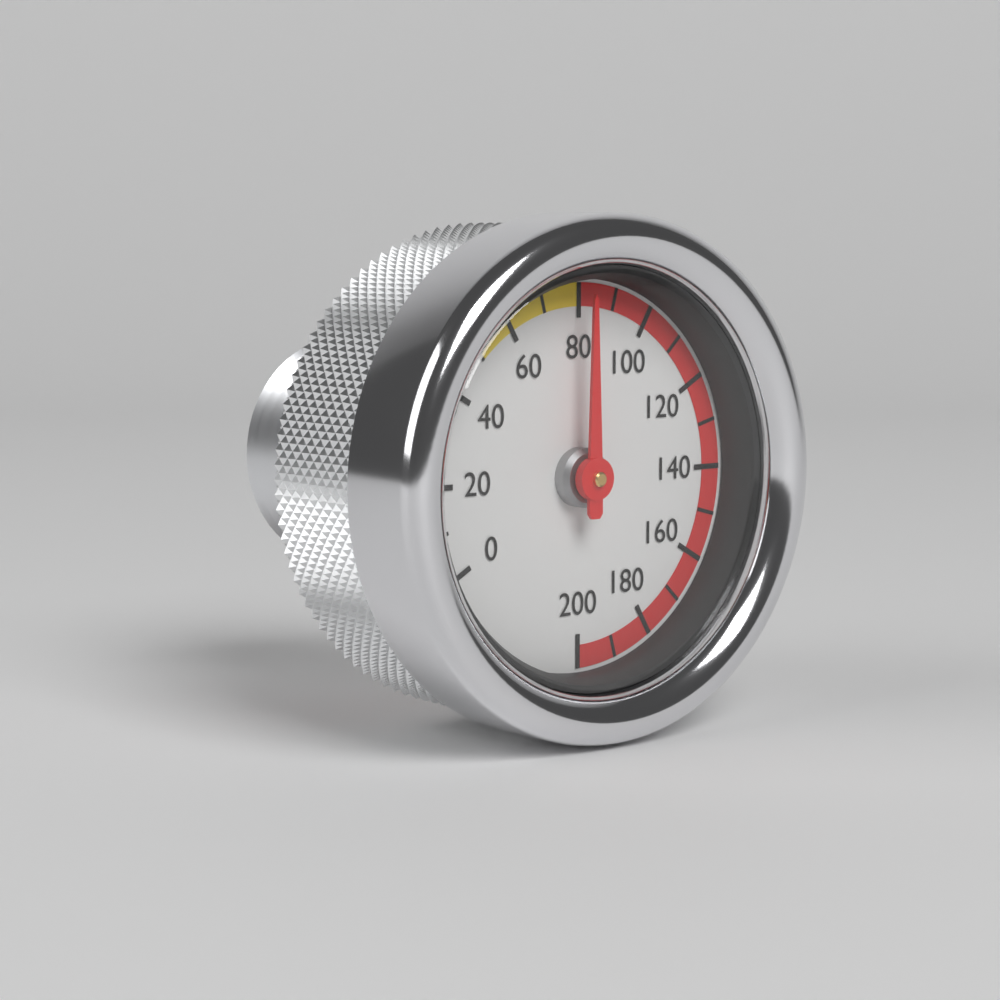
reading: 80 (no unit)
